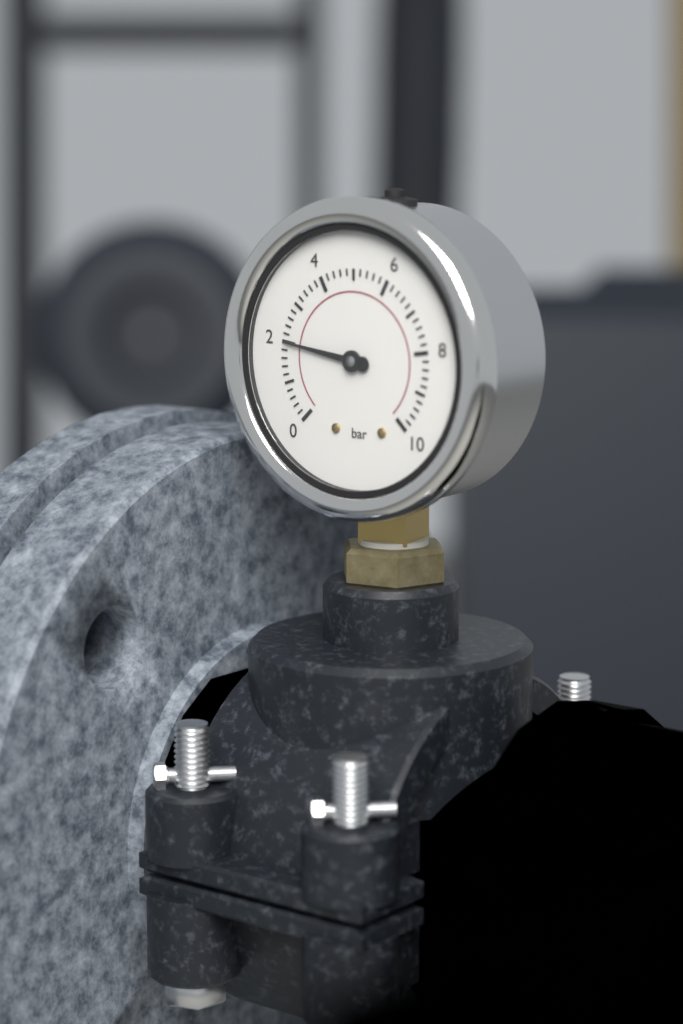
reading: 2.0 bar
